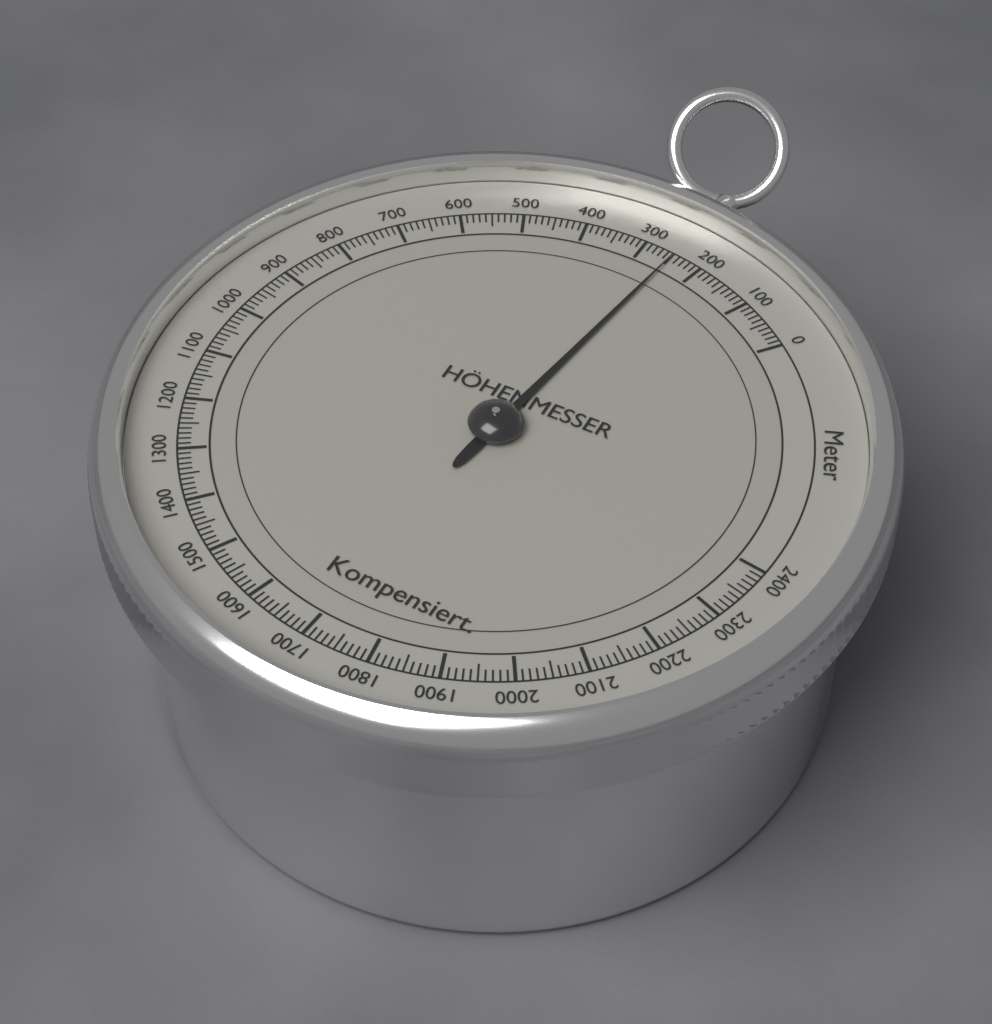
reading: 250 m
